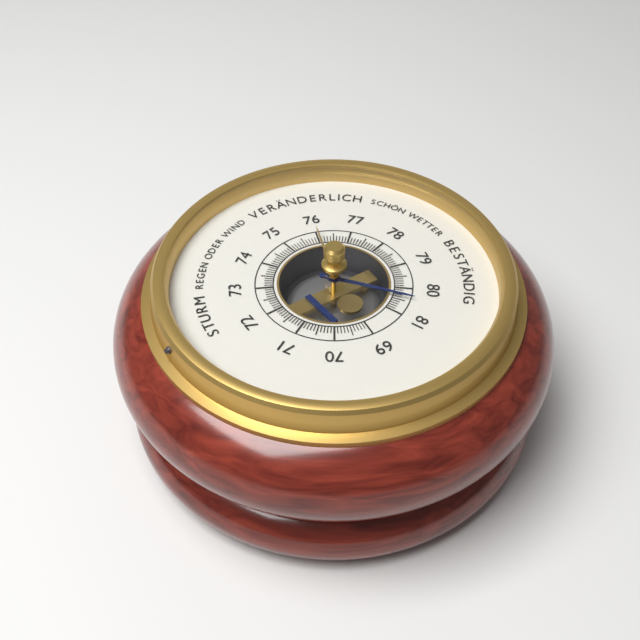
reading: 80.4 (no unit)
